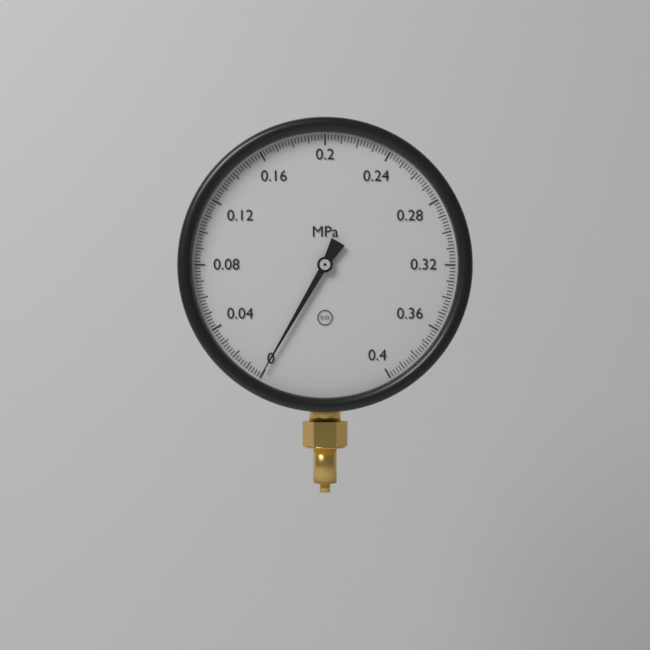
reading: 0.000 MPa
